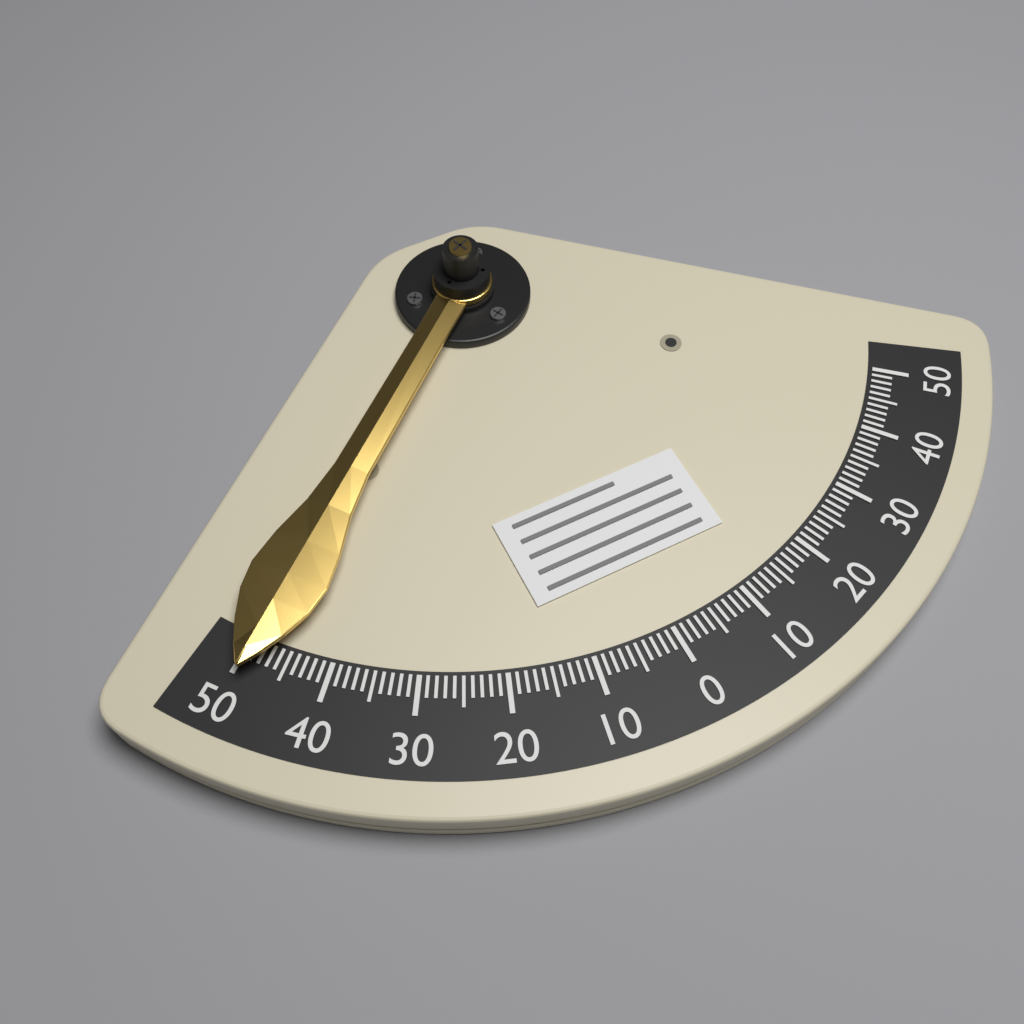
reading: 49 (no unit)
